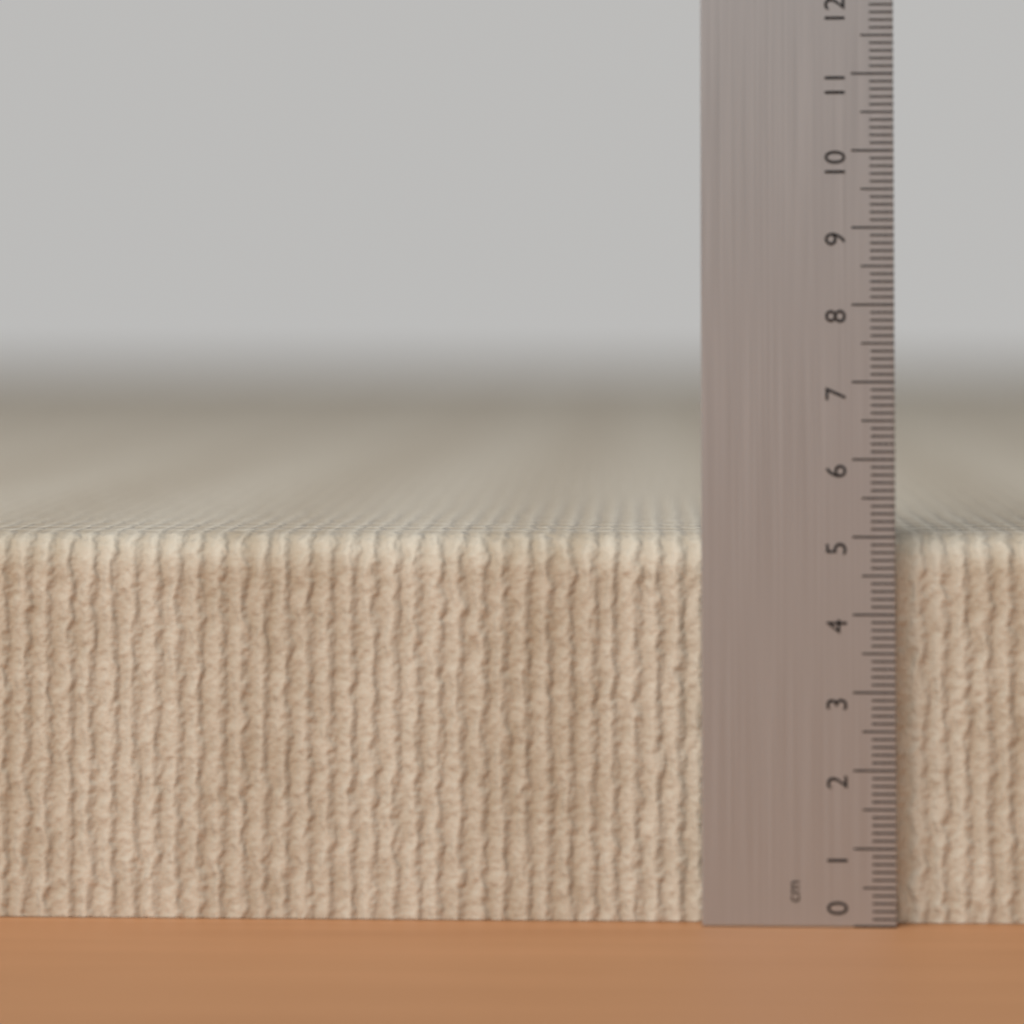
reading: 5.0 cm
